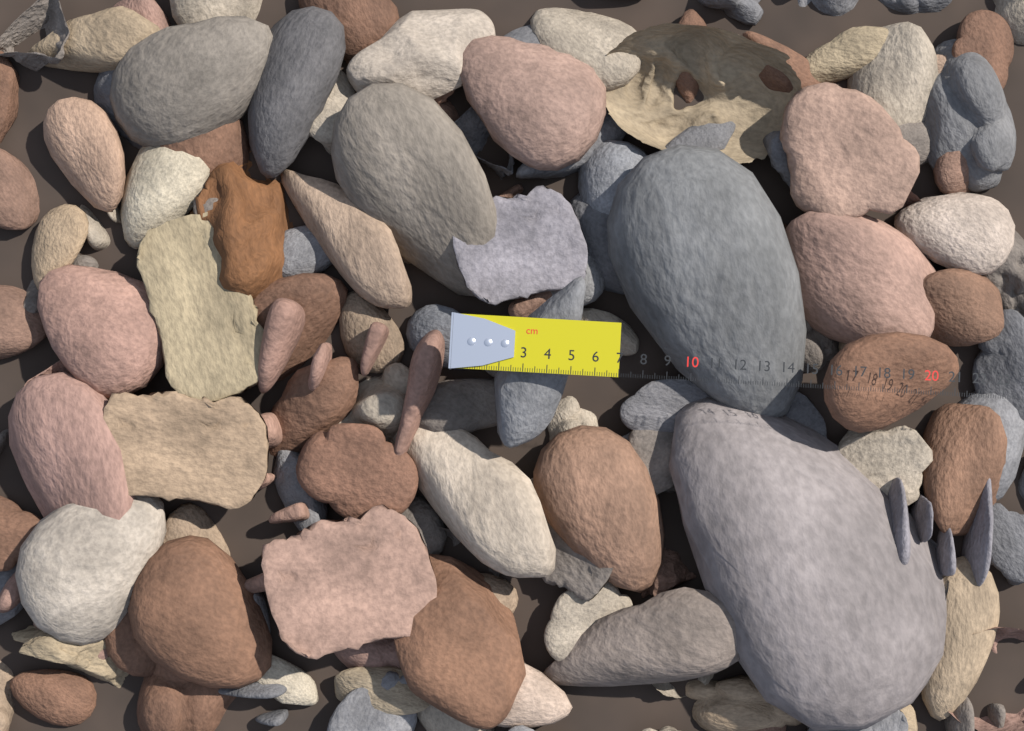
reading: 7.0 cm
